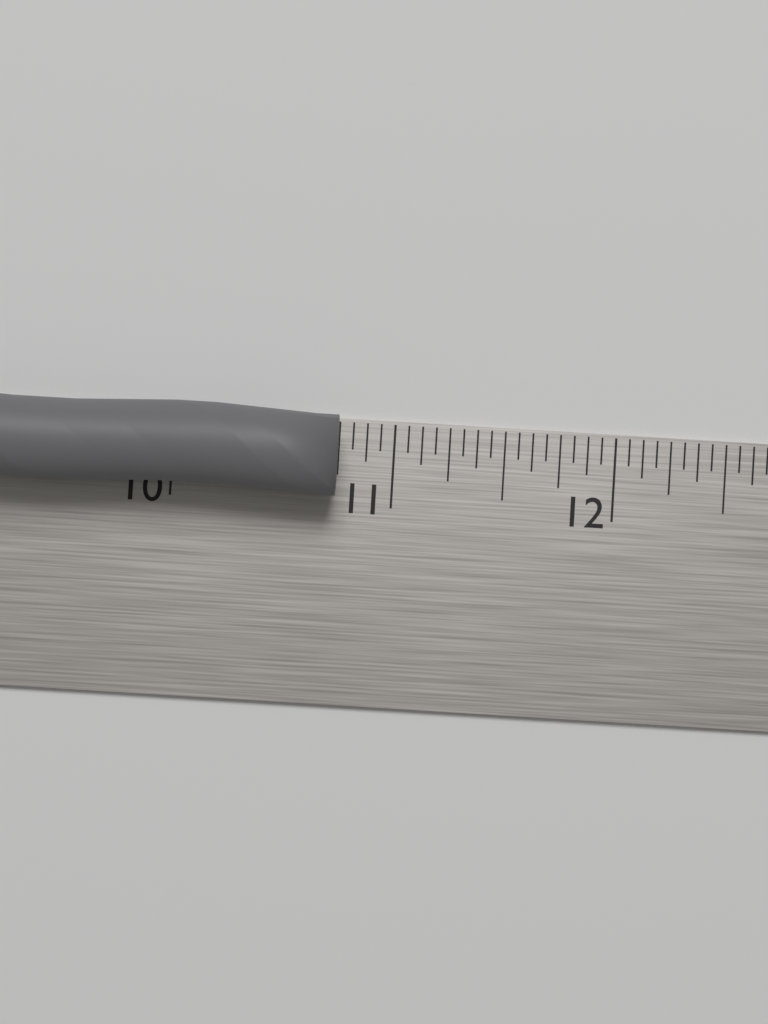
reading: 10.7500 in
